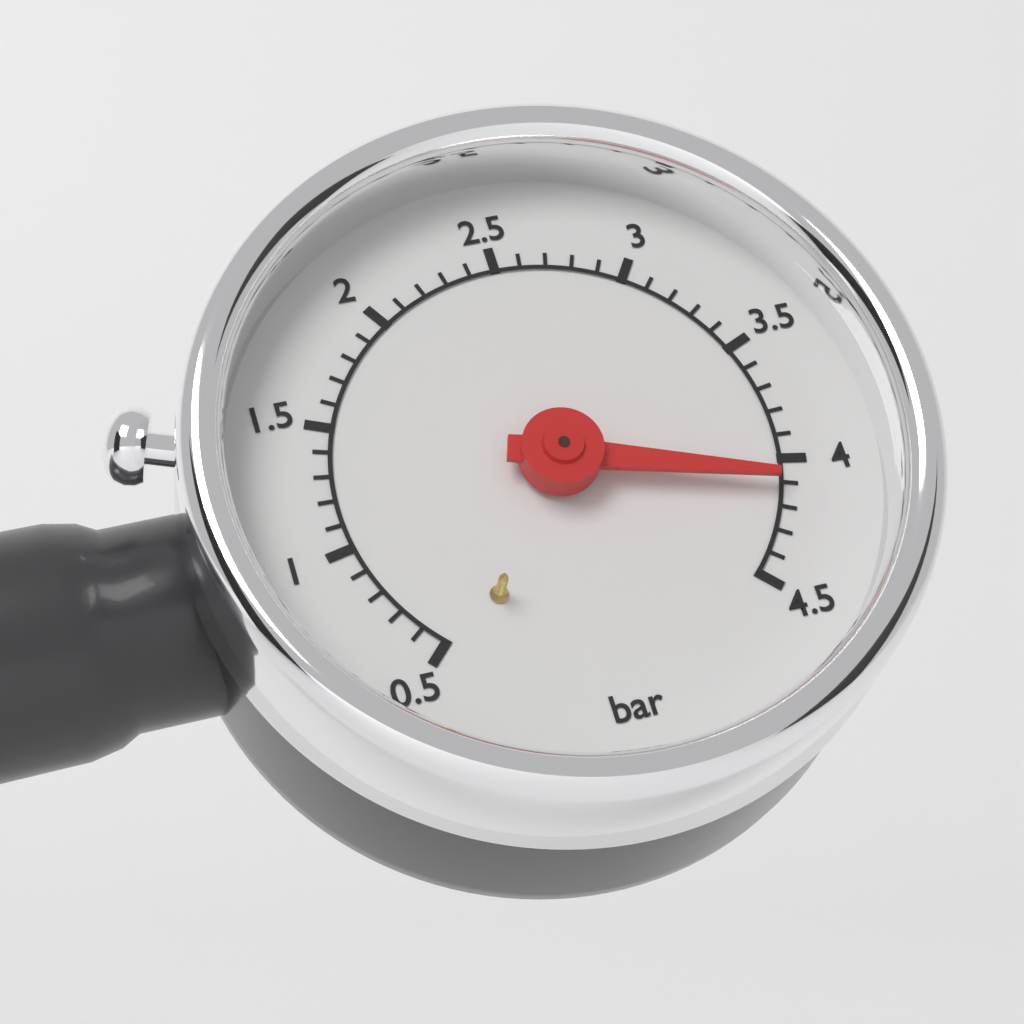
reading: 4.1 bar
